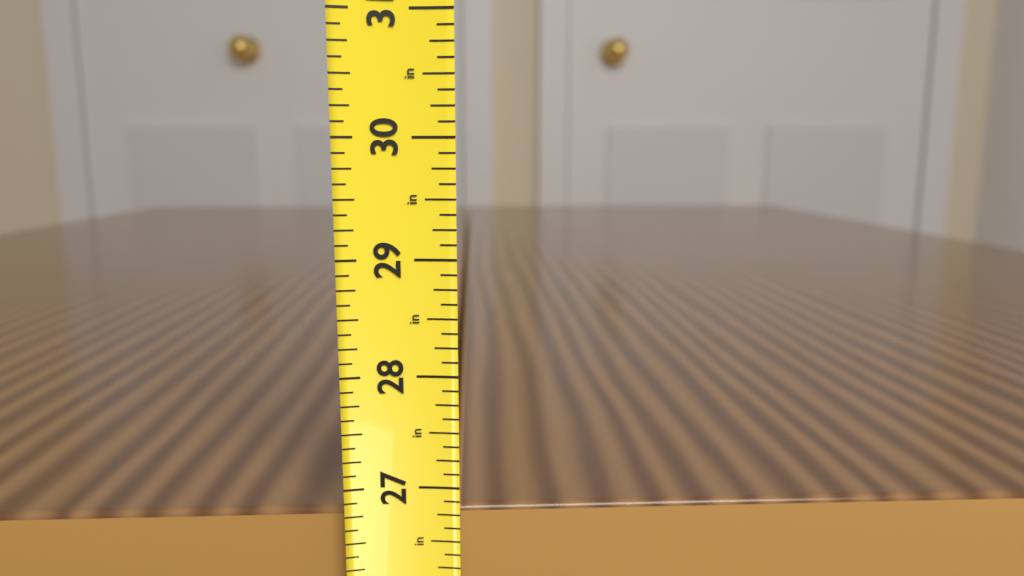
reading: 26.750 in
